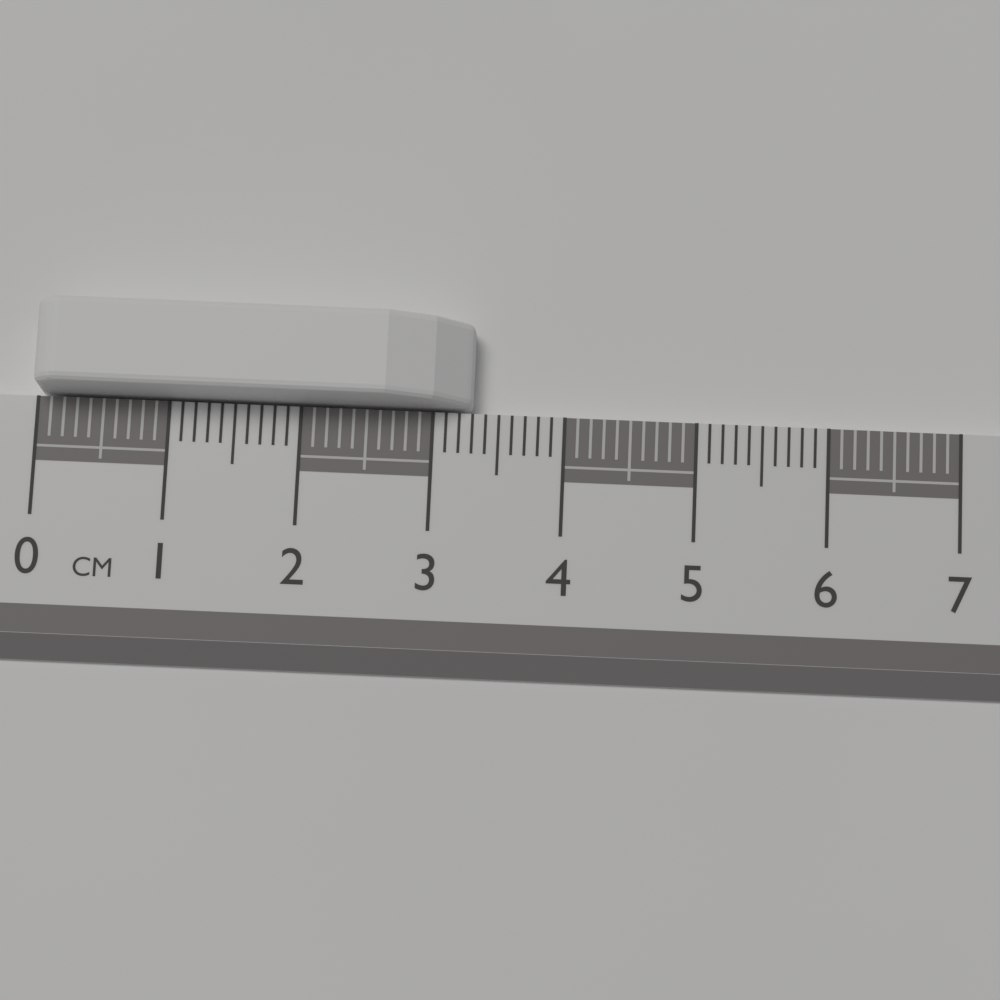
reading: 3.3 cm
